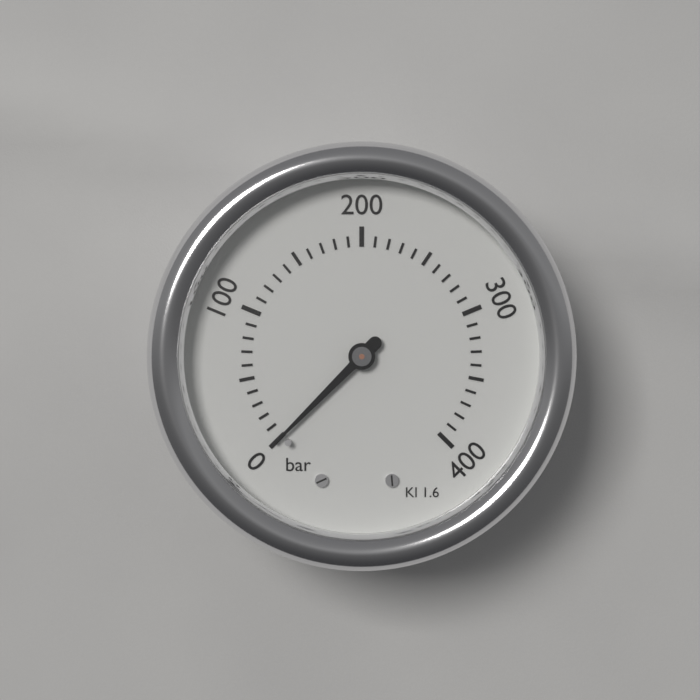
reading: 0 bar
